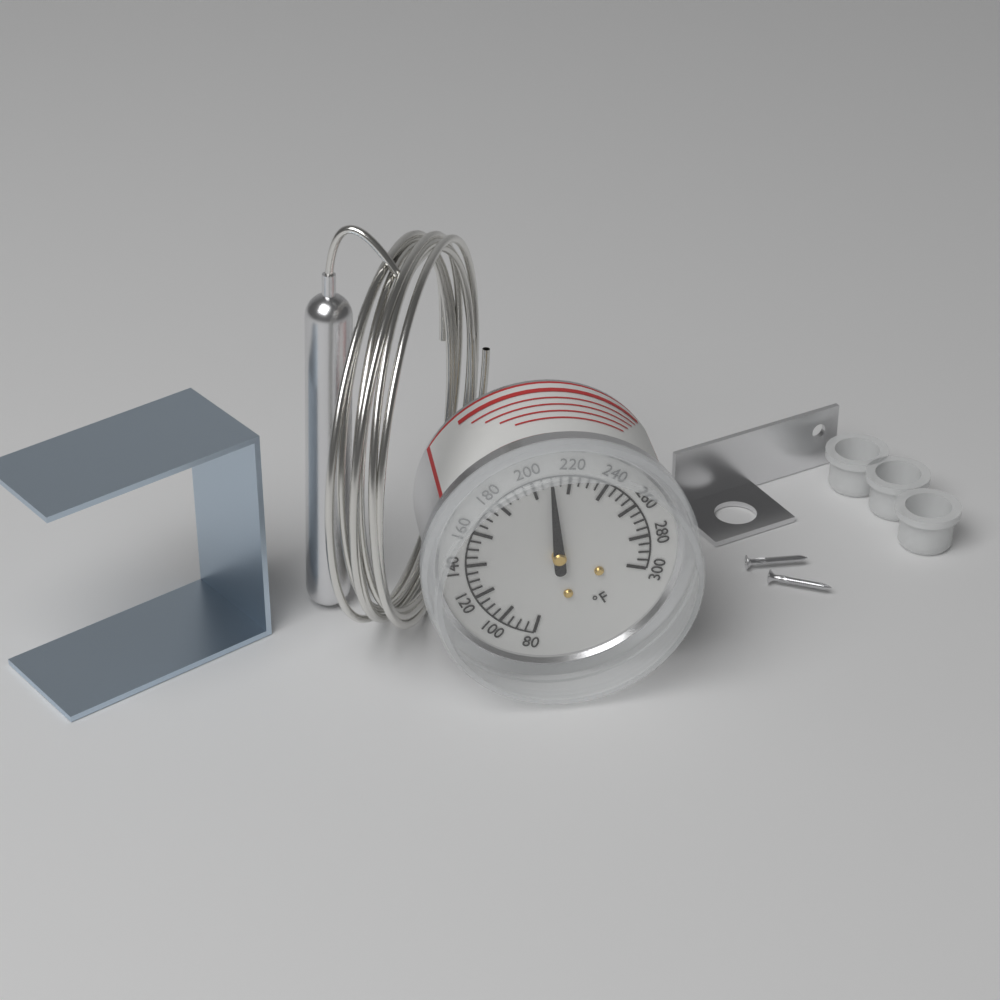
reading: 210 °F
